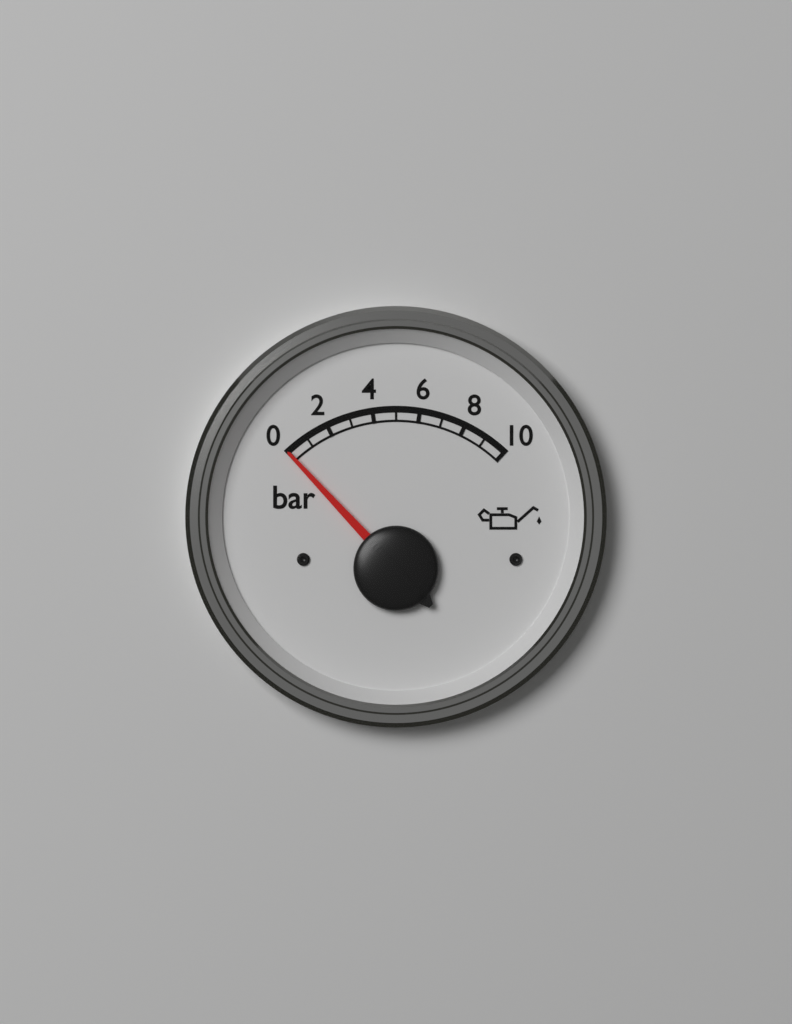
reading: 0 bar
